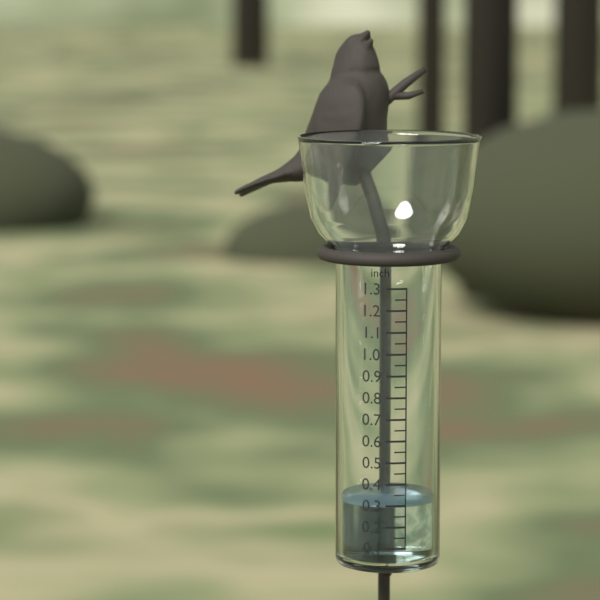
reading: 0.30 inch
